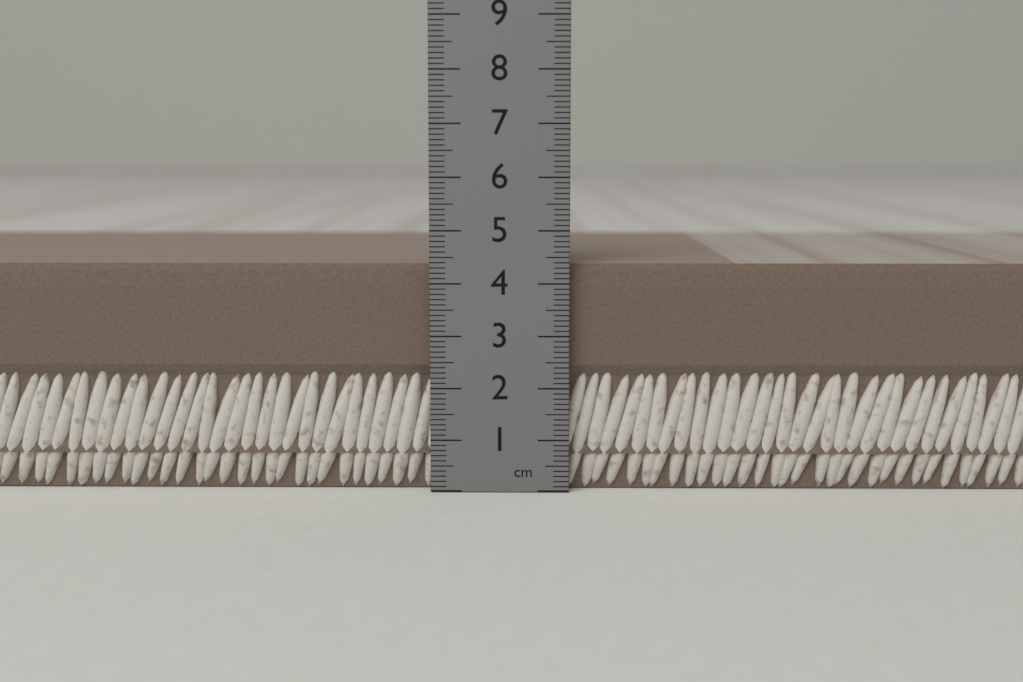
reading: 4.4 cm
